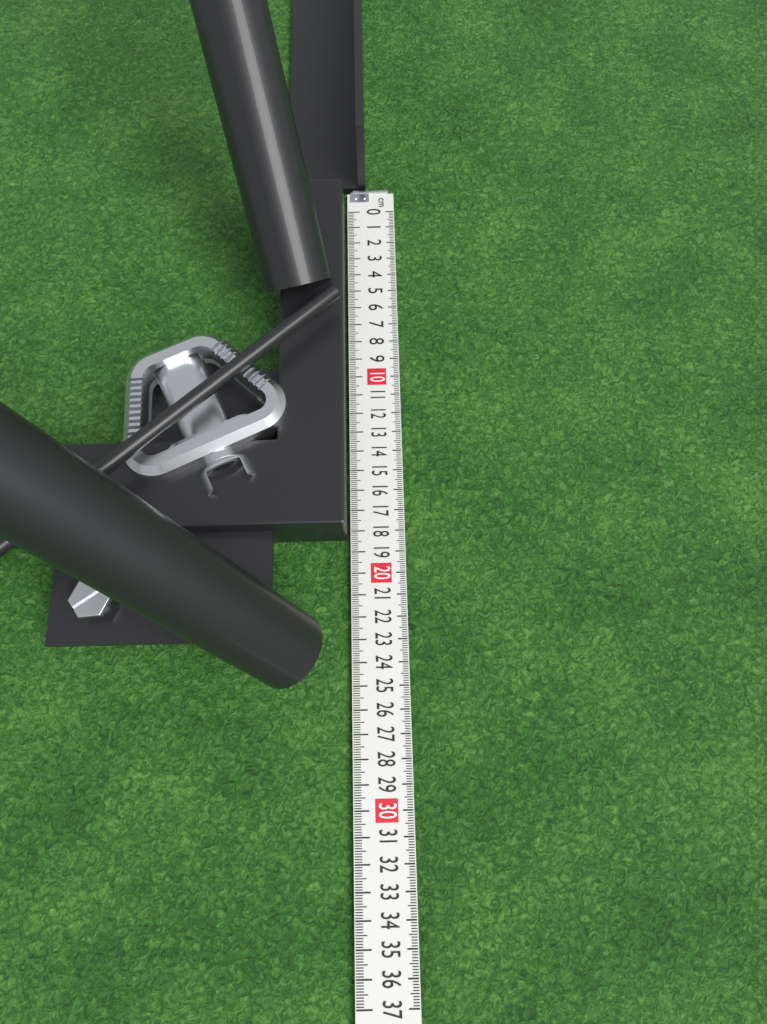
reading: 18.4 cm
